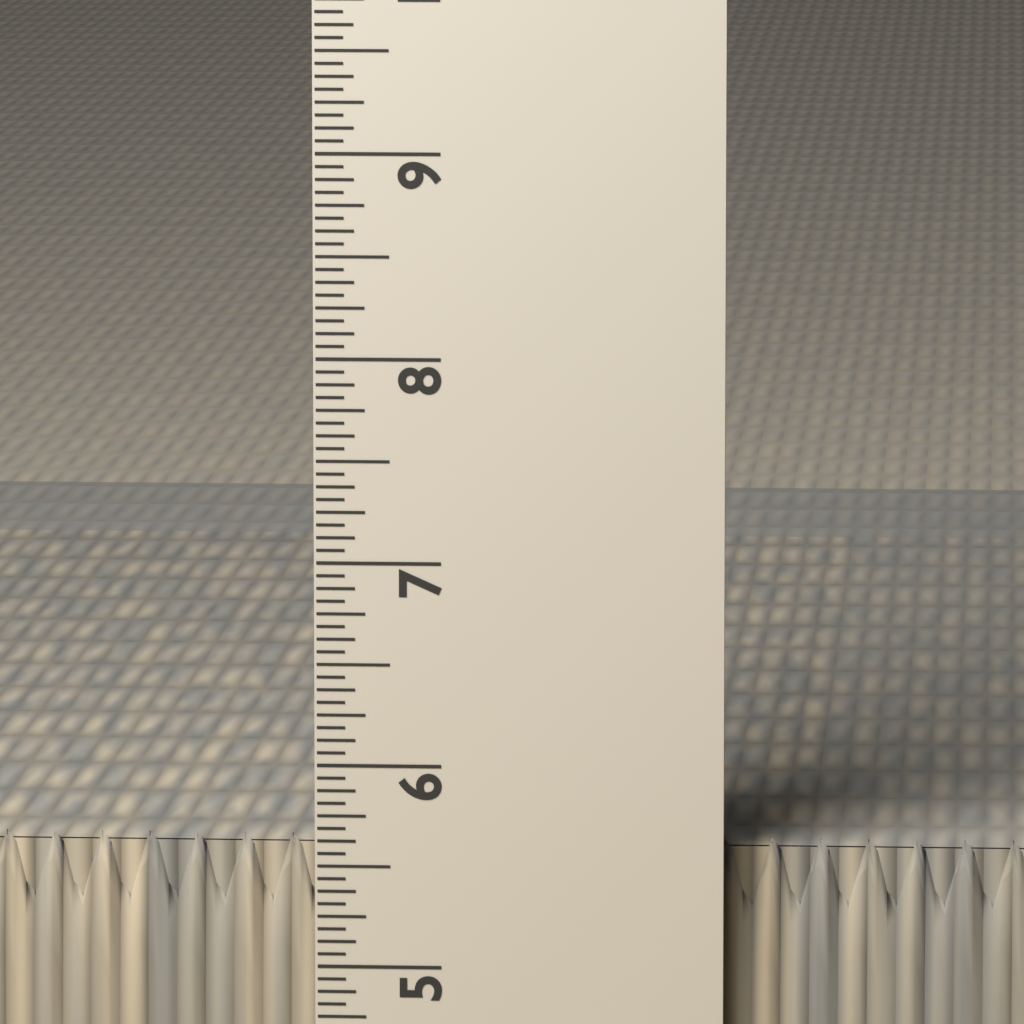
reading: 5.6250 in
